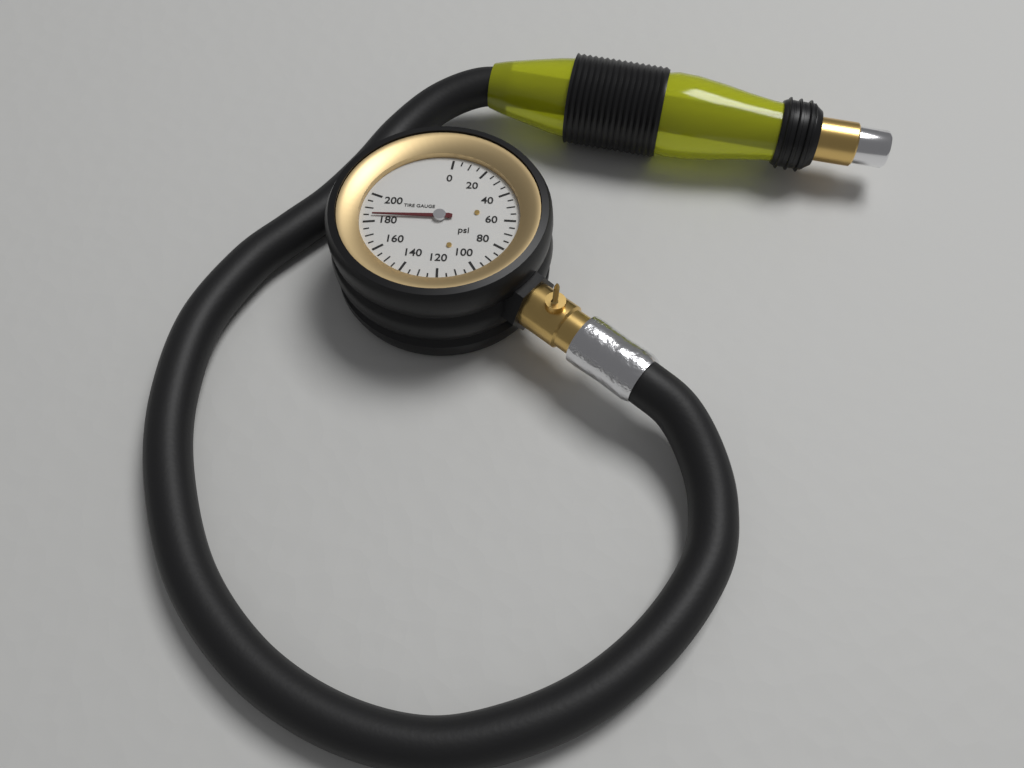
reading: 185 psi
